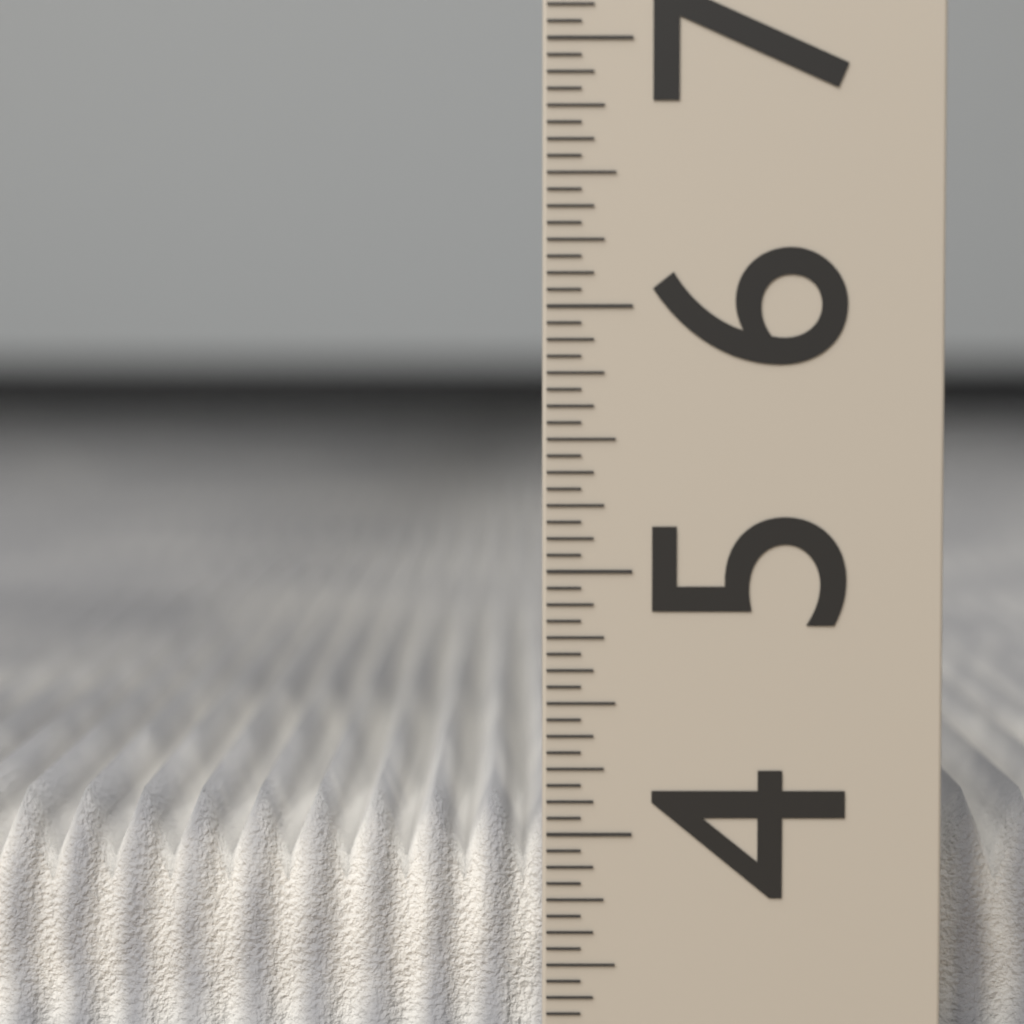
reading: 4.0625 (no unit)
